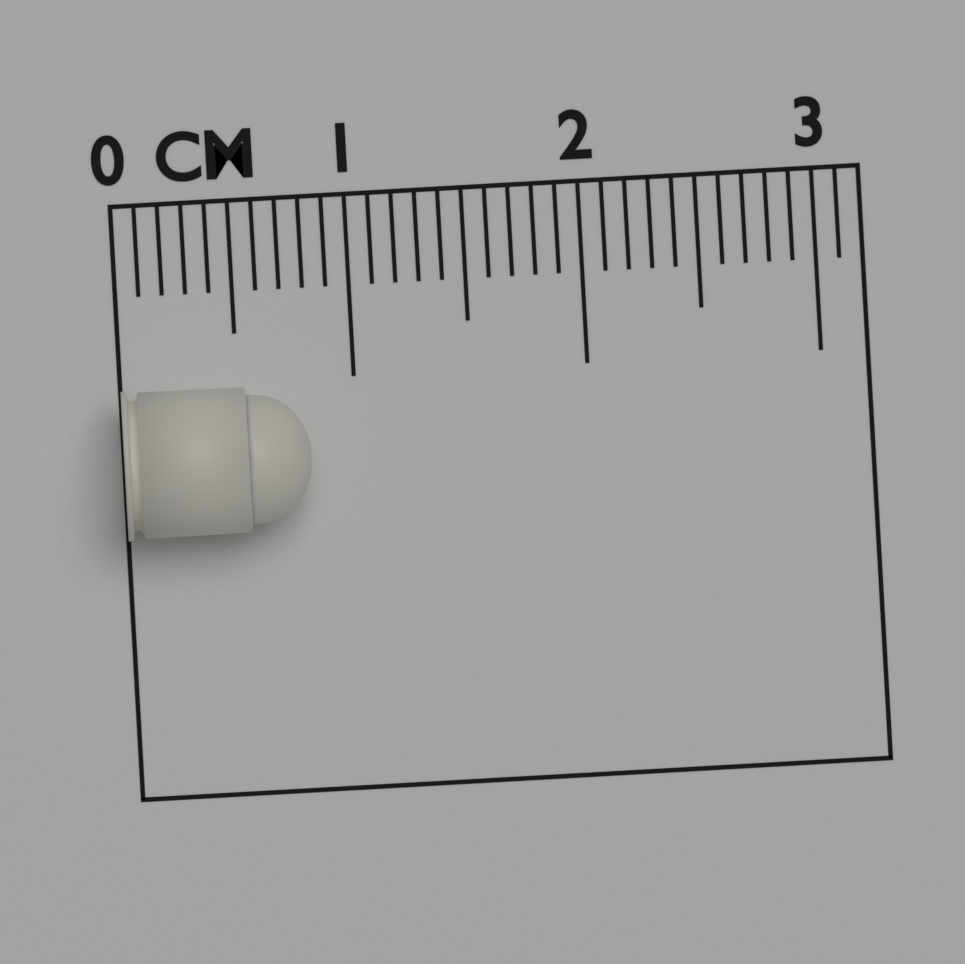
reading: 0.8 cm
